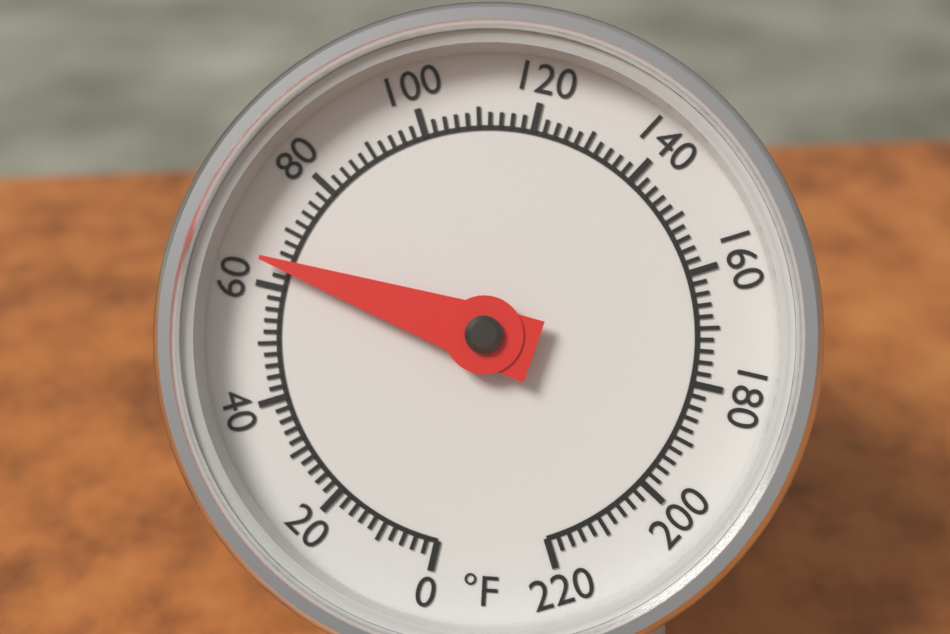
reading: 64 °F
